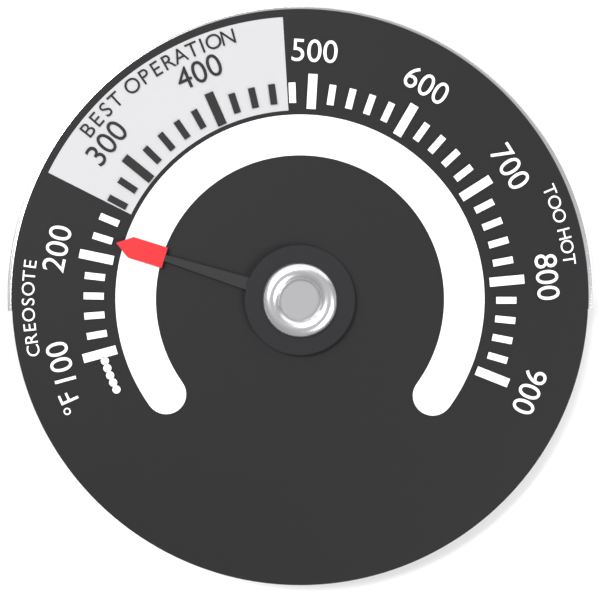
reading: 220 °F
